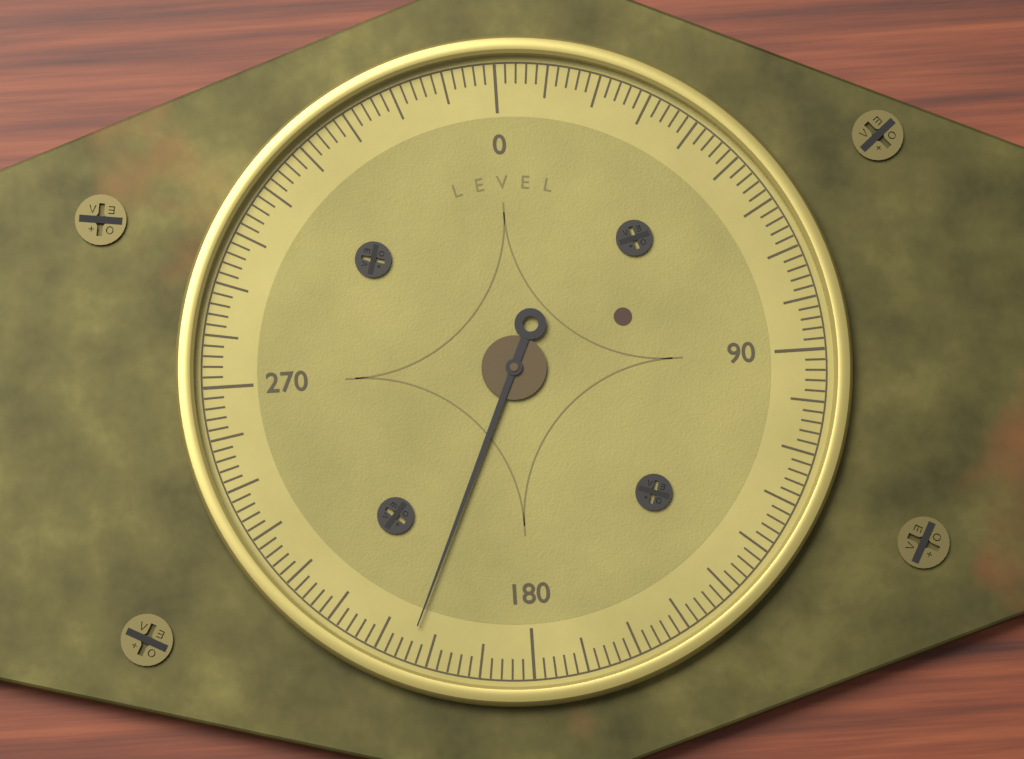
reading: 204 (no unit)
